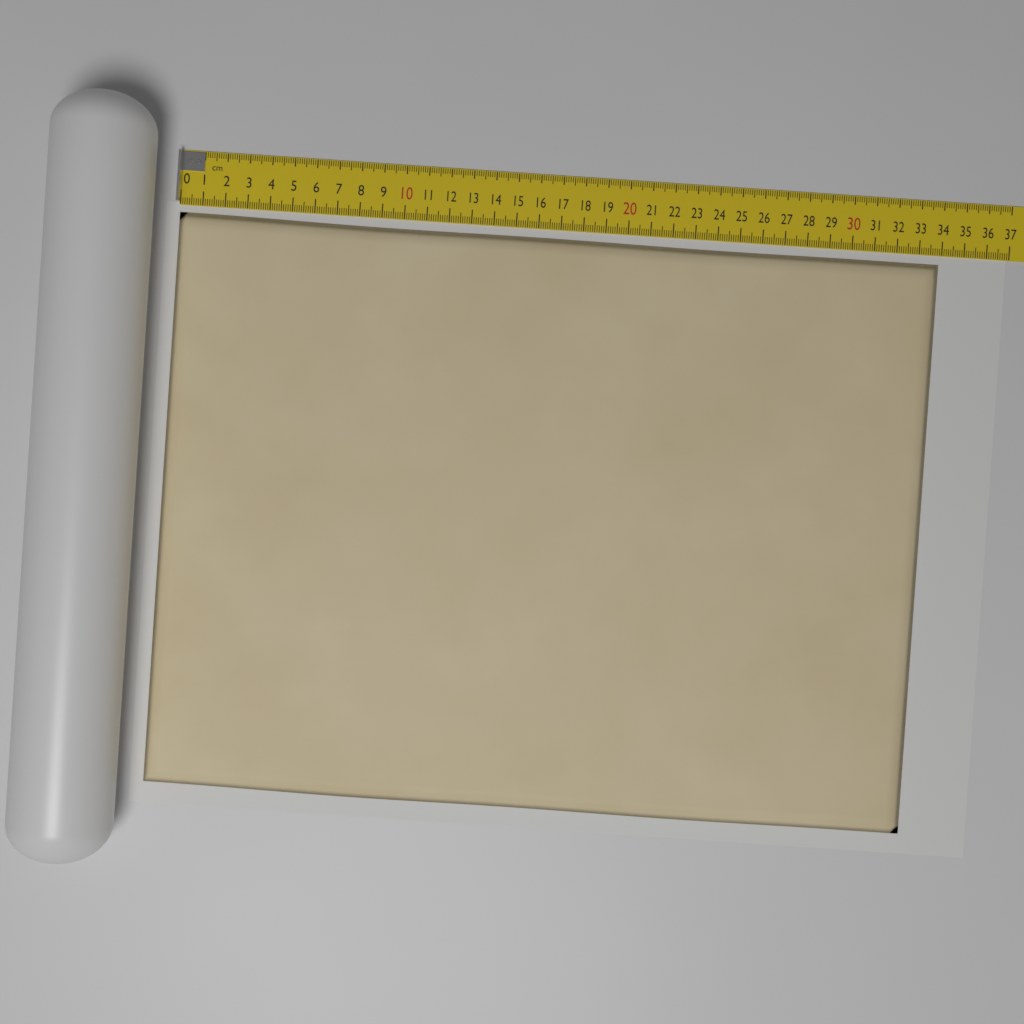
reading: 33.9 cm
